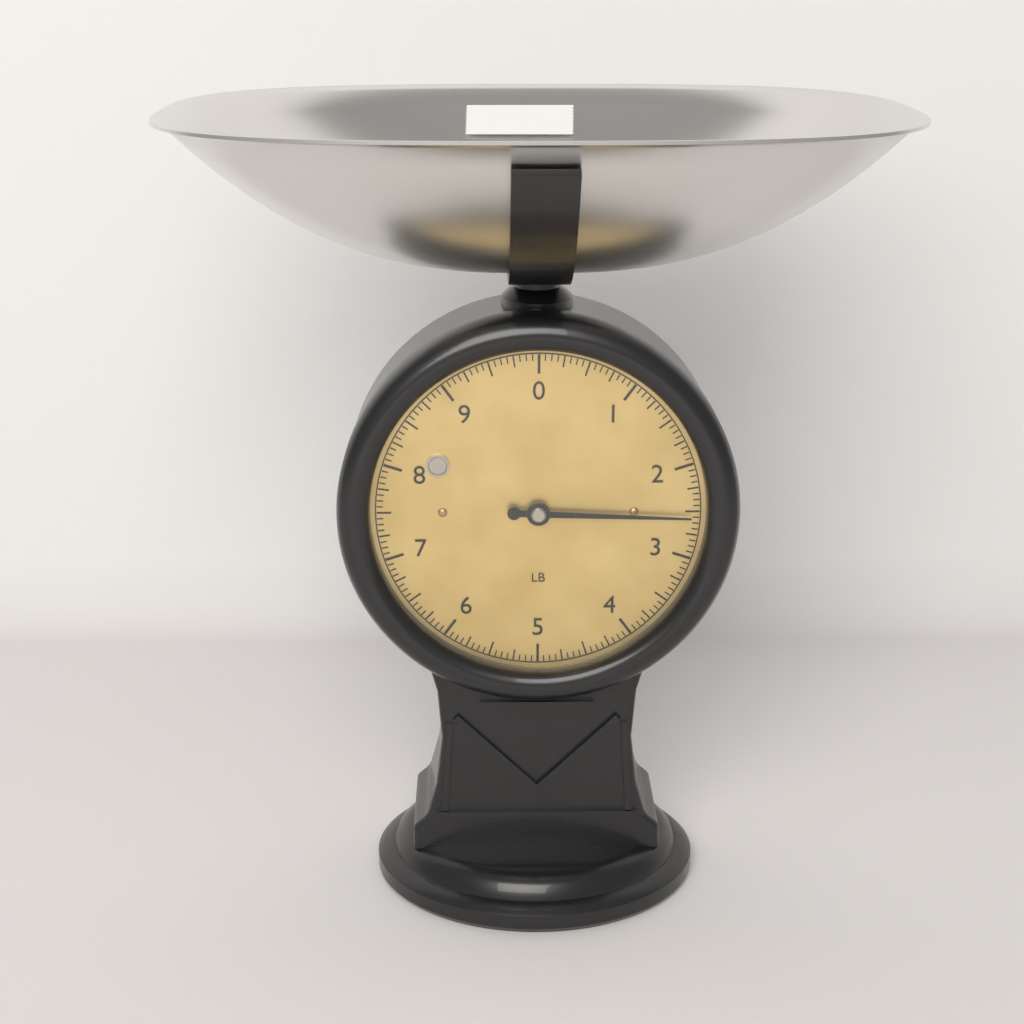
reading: 2.5625 lb
